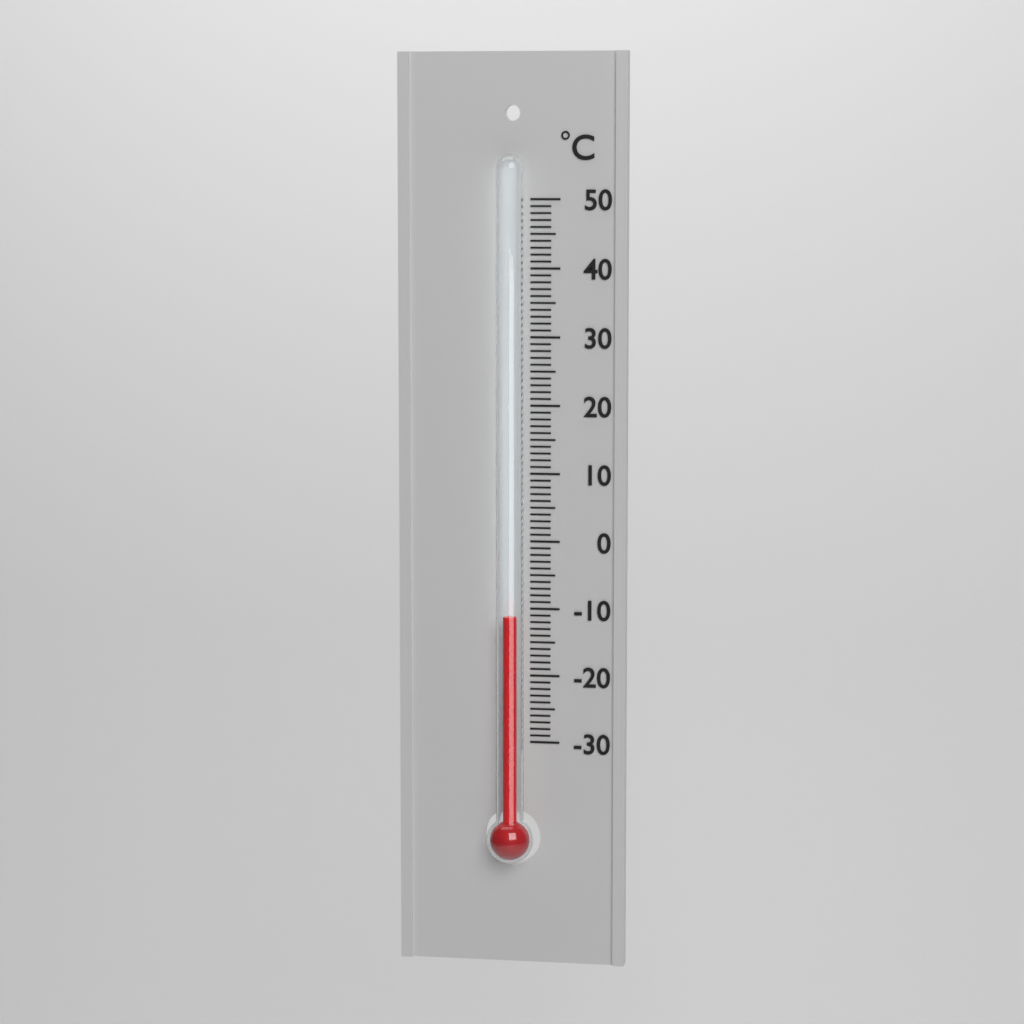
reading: -11 °C
